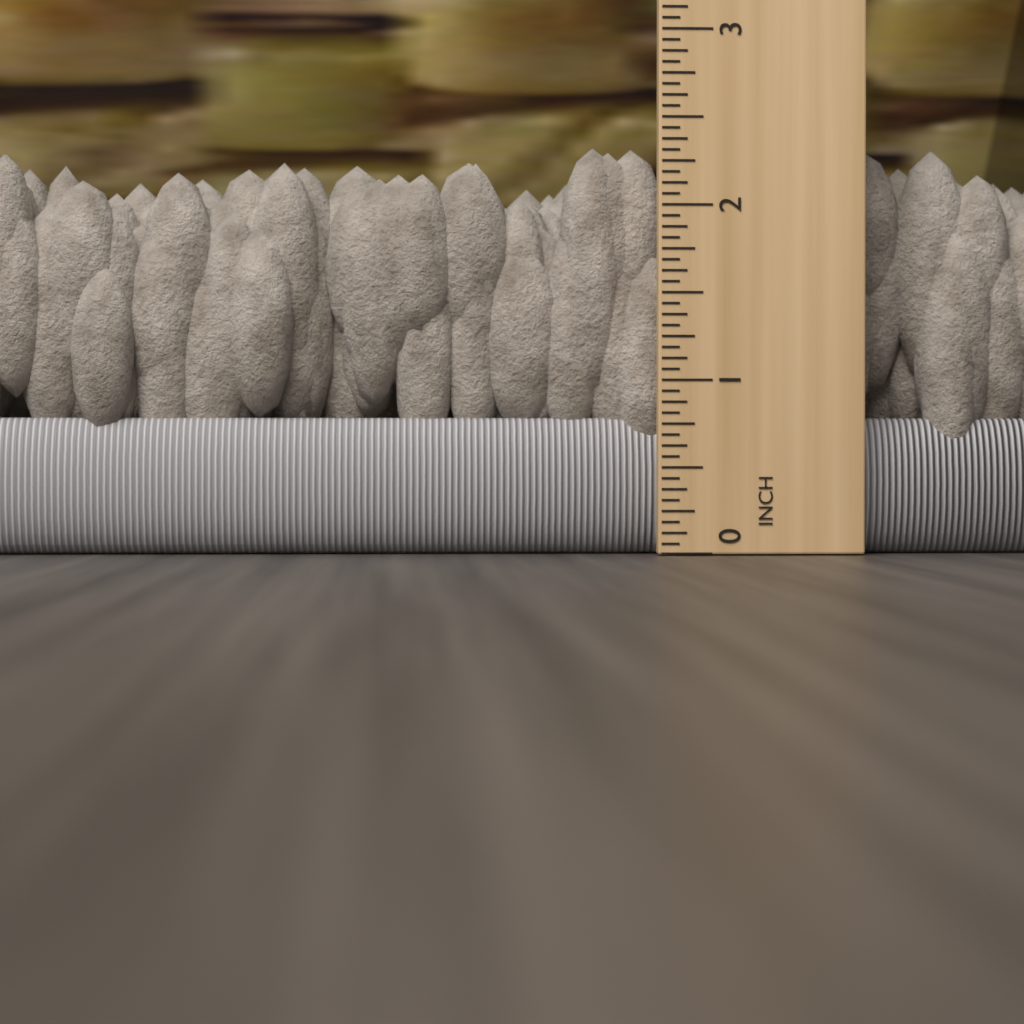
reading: 2.3750 in
